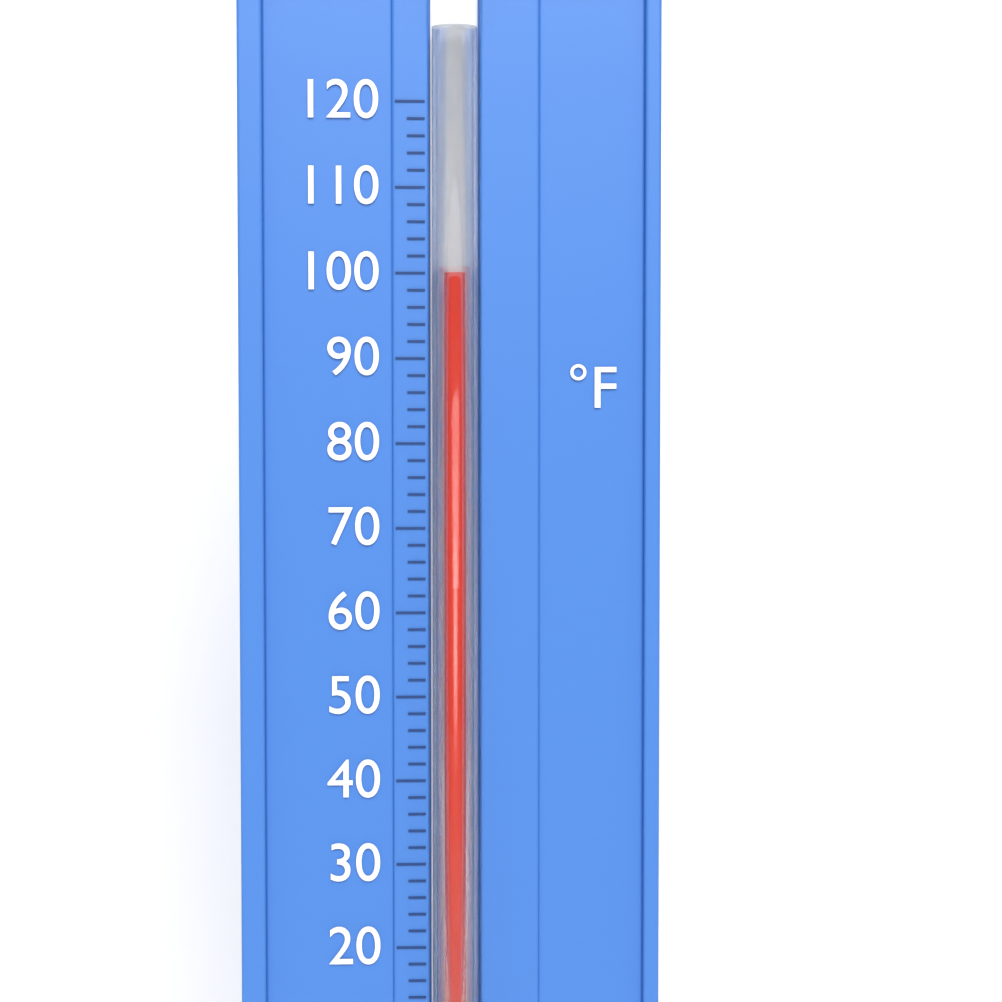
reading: 100 °F
